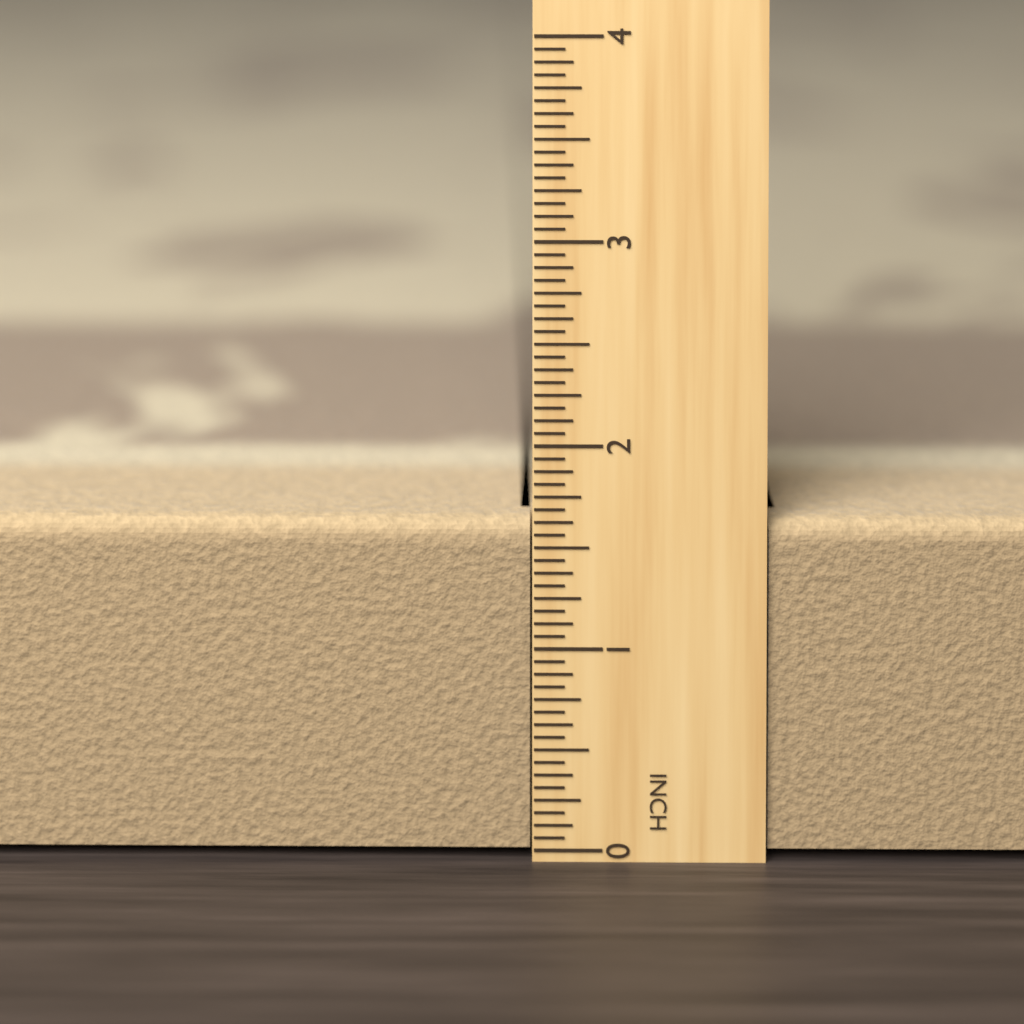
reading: 1.6250 in
